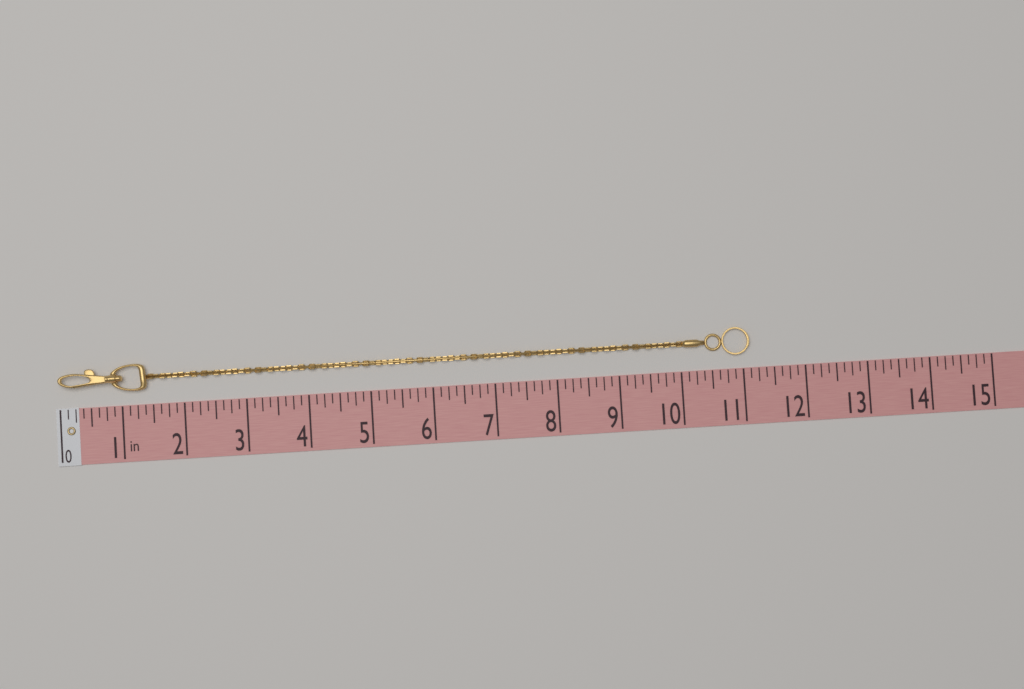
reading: 11.125 in
